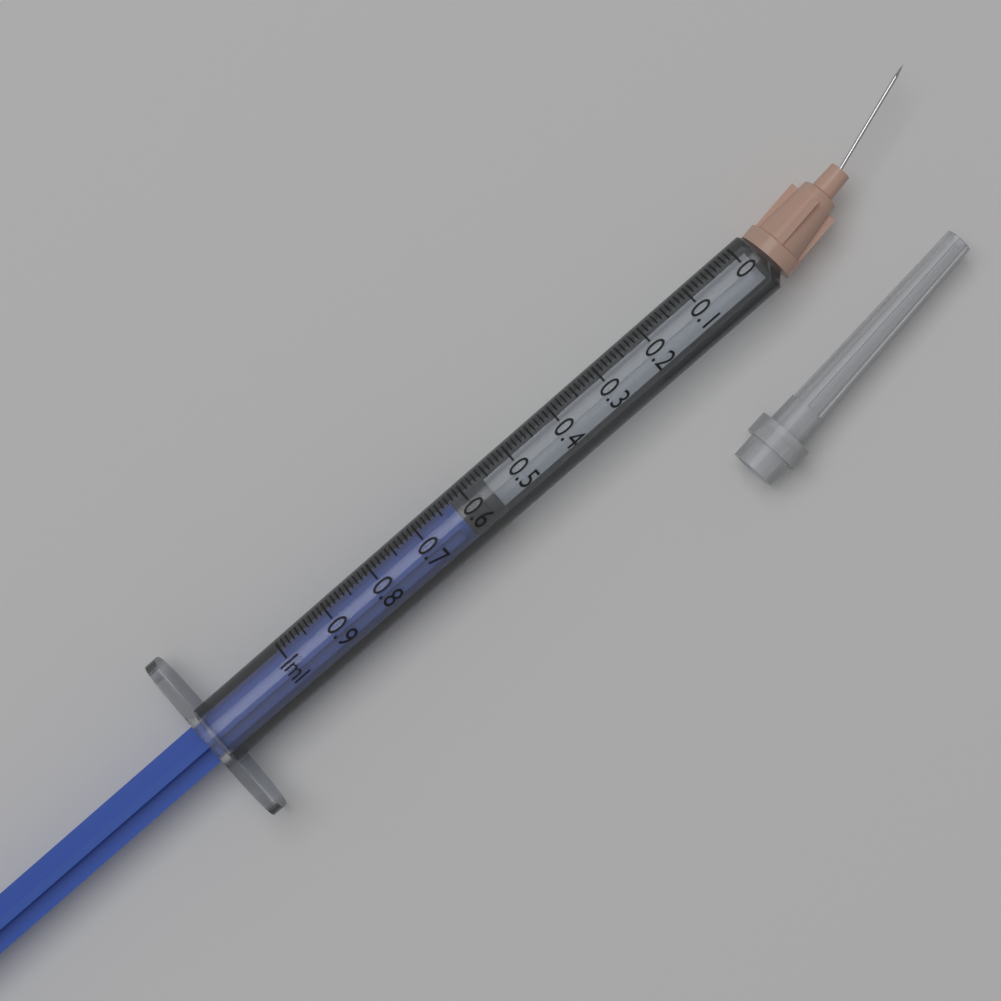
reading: 0.56 ml
